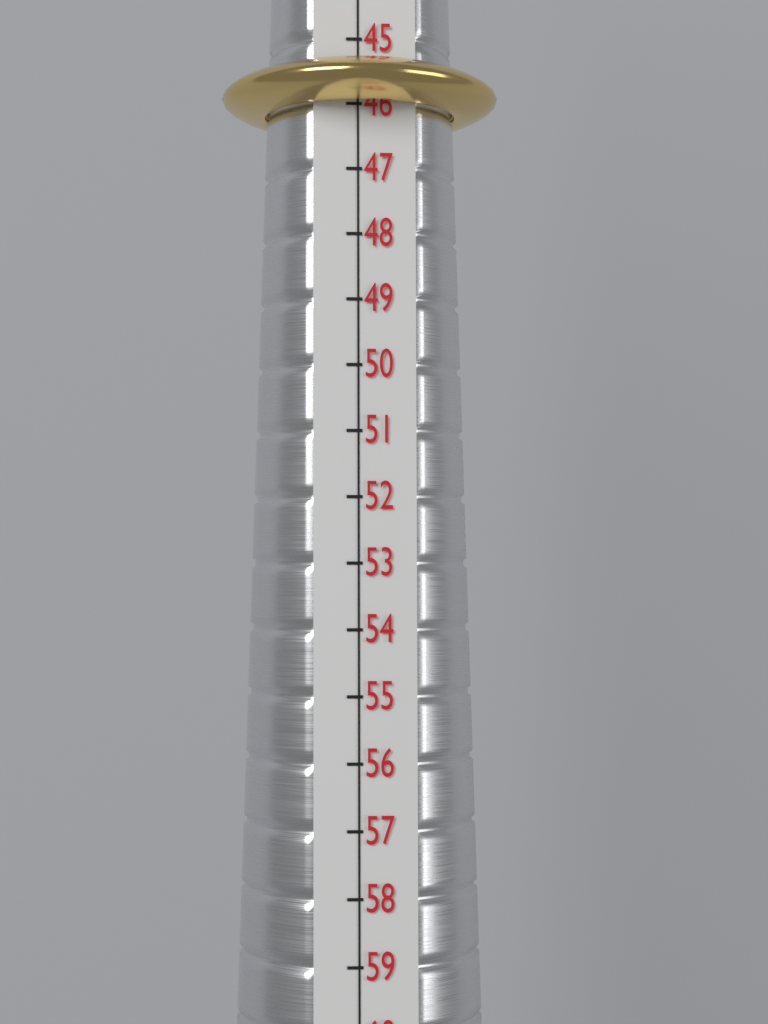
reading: 46 (no unit)
